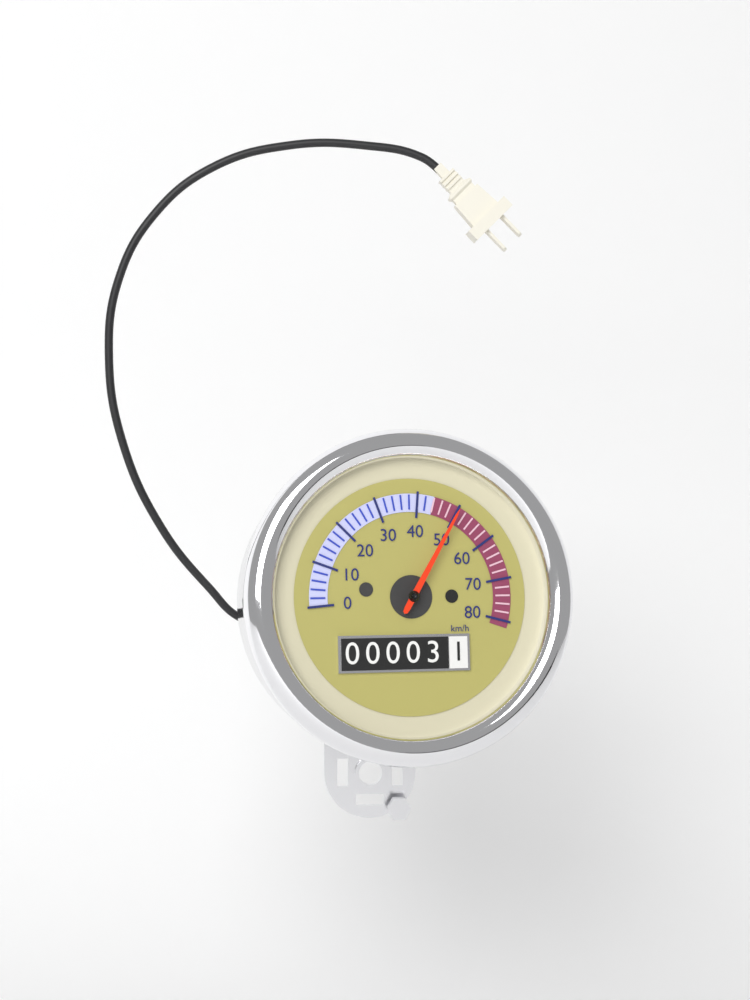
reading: 50 km/h
